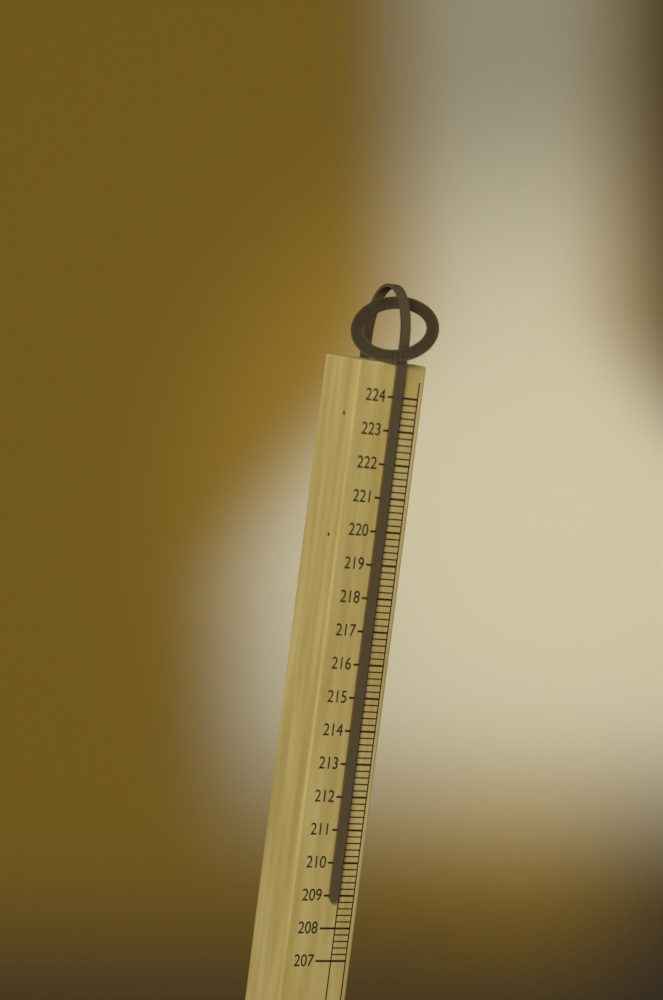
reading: 208.8 (no unit)
